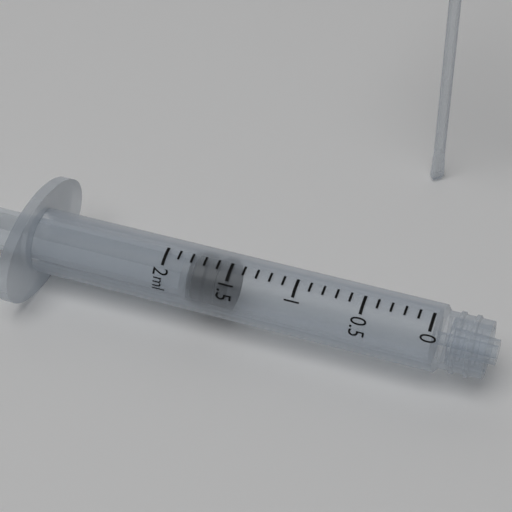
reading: 1.5 ml
